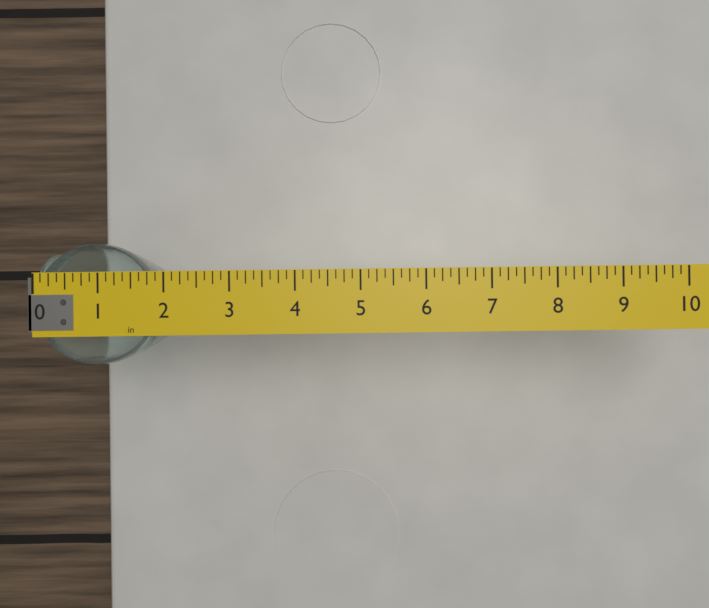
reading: 1.875 in
